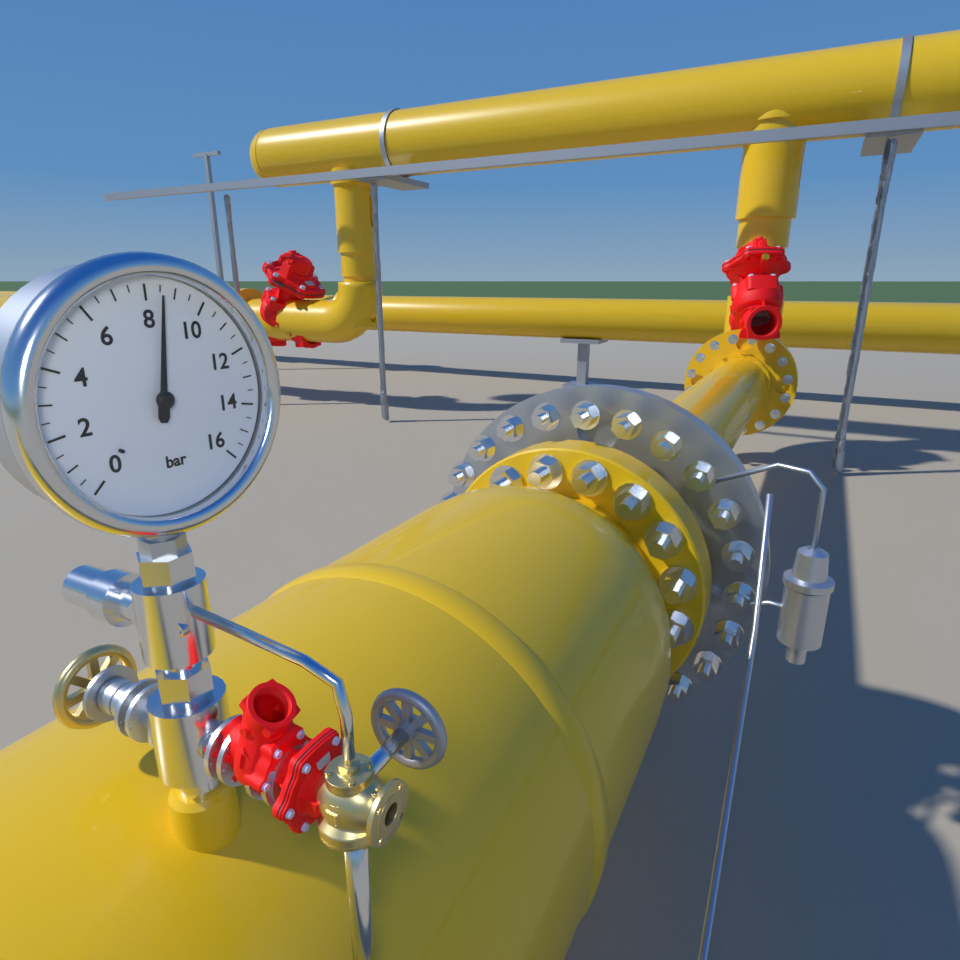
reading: 8.5 bar
